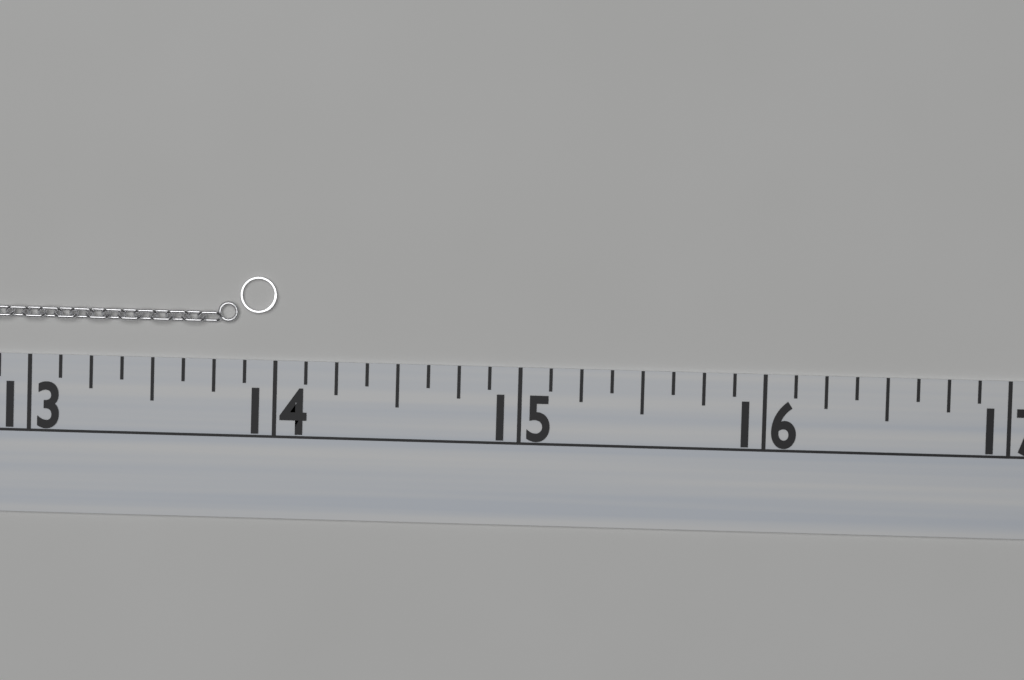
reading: 14.000 (no unit)
